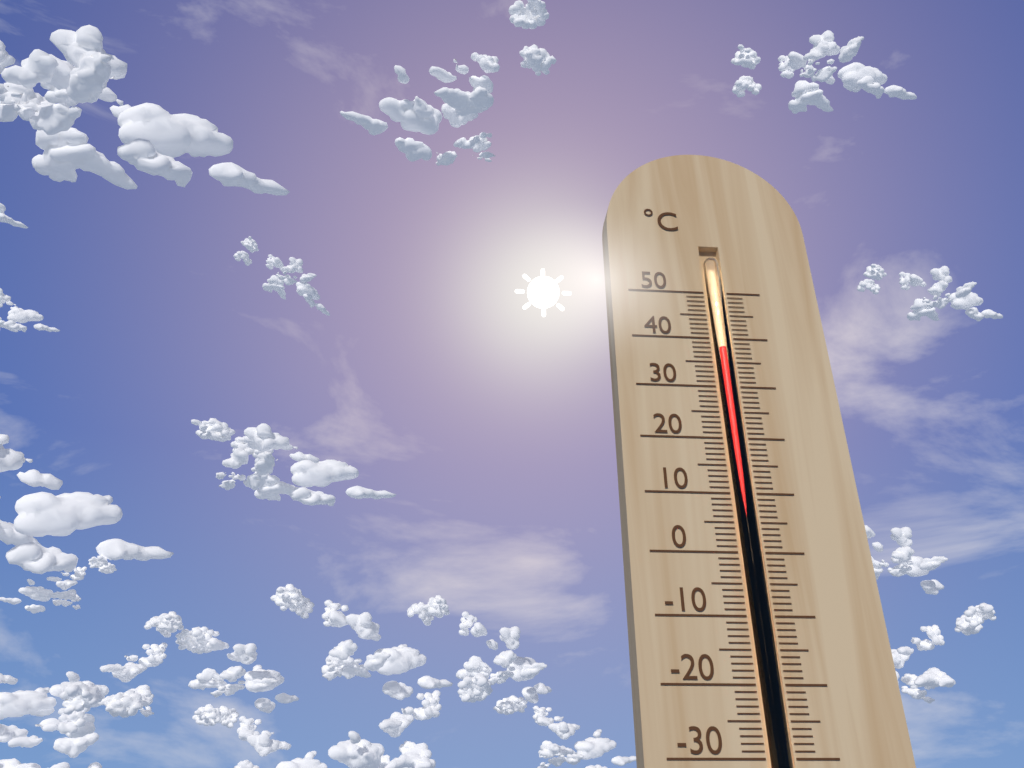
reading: 38 °C
